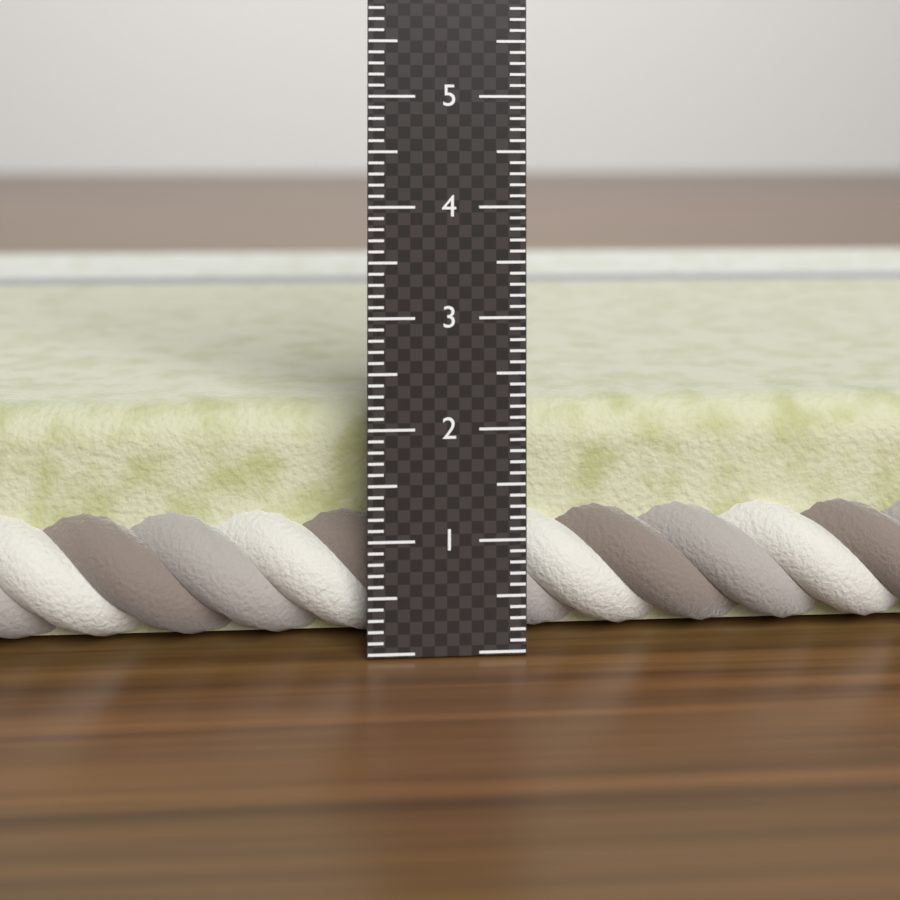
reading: 2.1 cm
